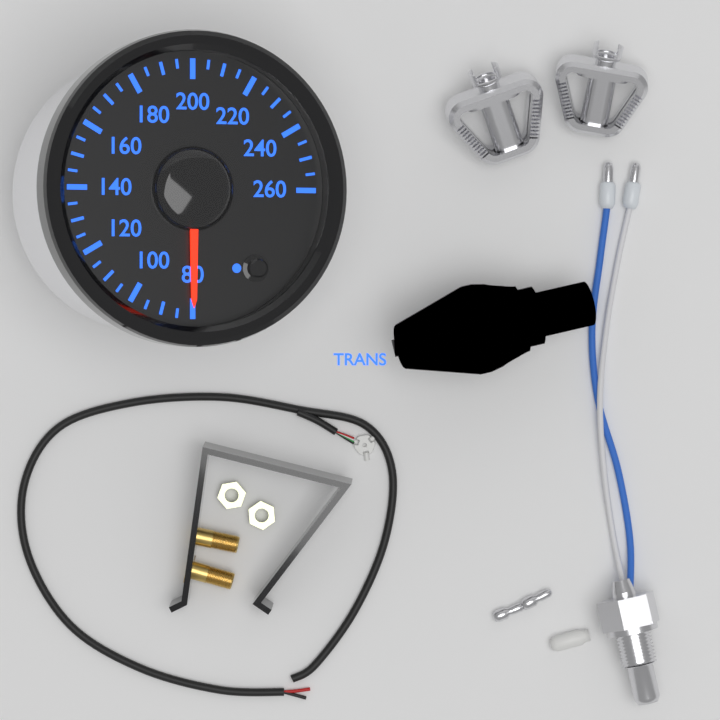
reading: 80 °F
